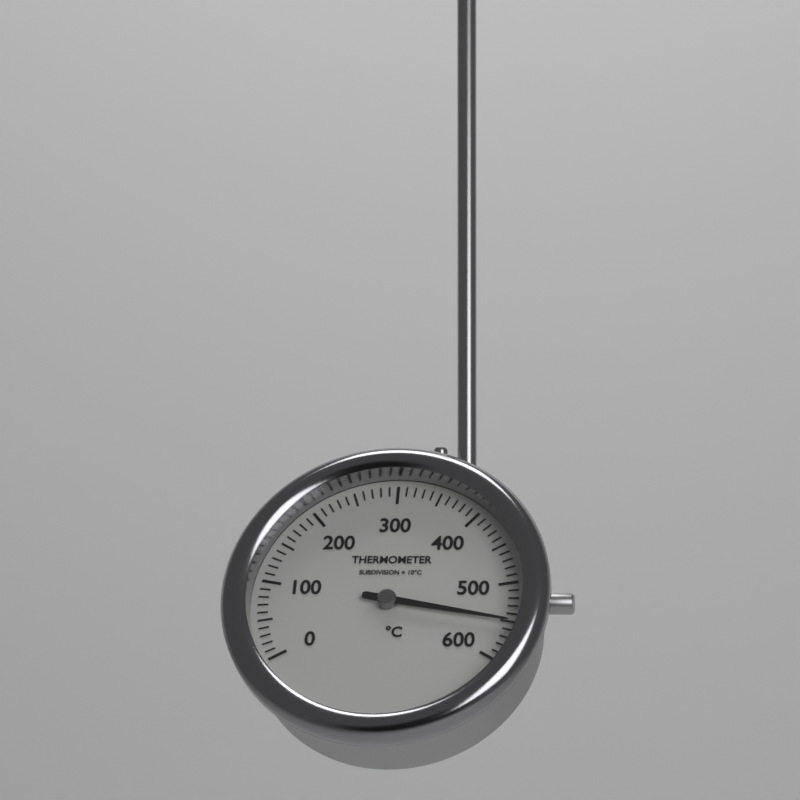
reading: 550 °C
